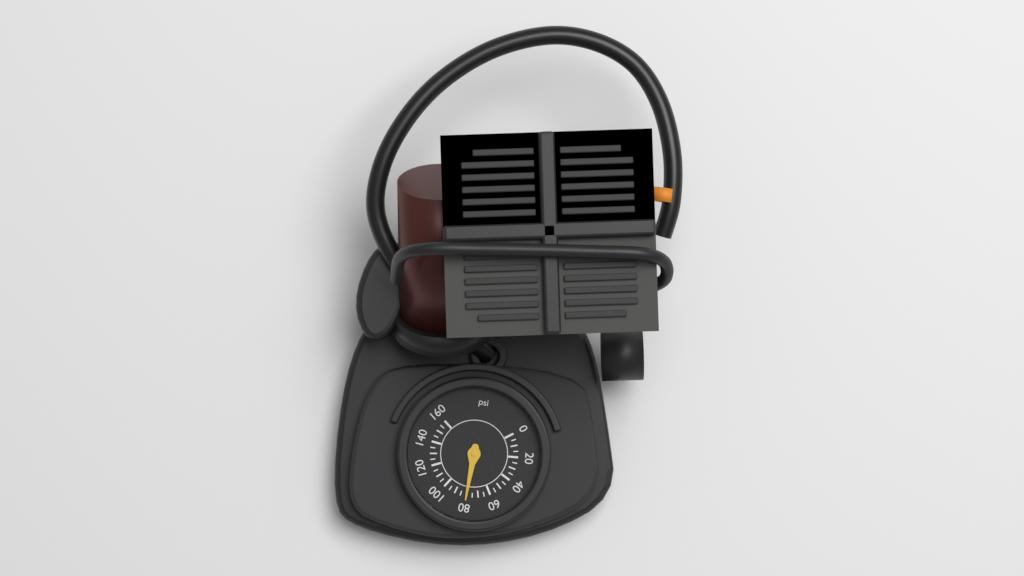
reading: 80 psi
